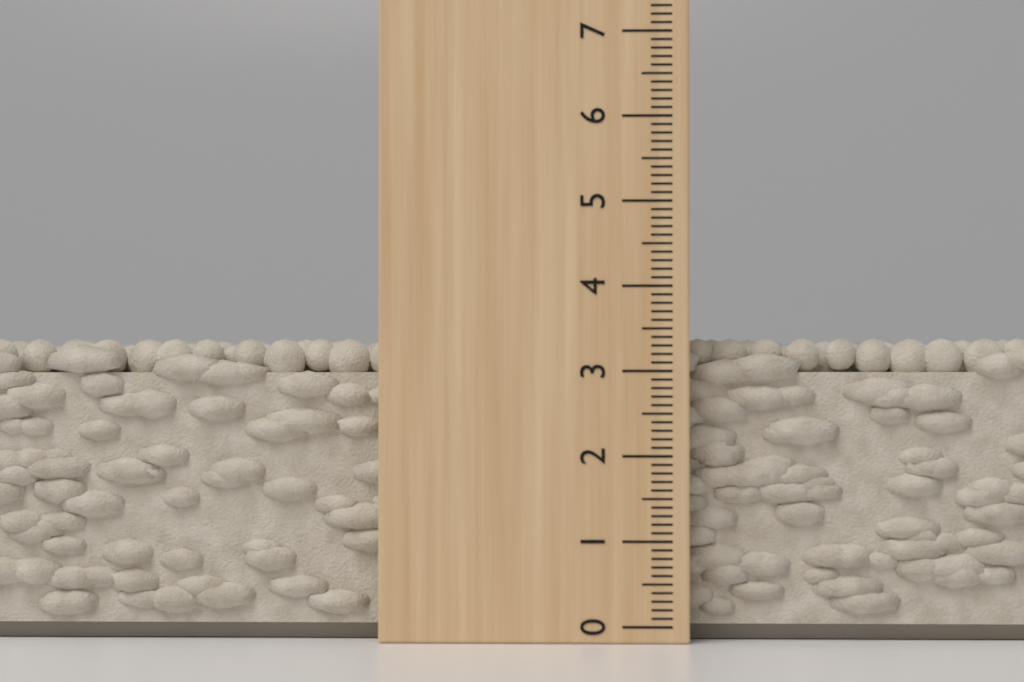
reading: 3.4 cm
